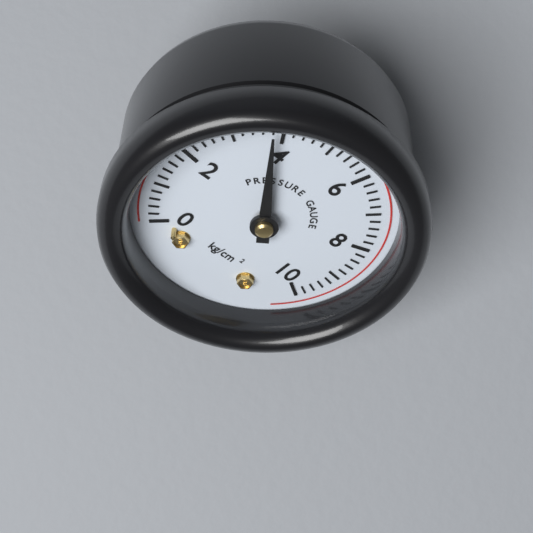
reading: 3.8 kg/cm²
